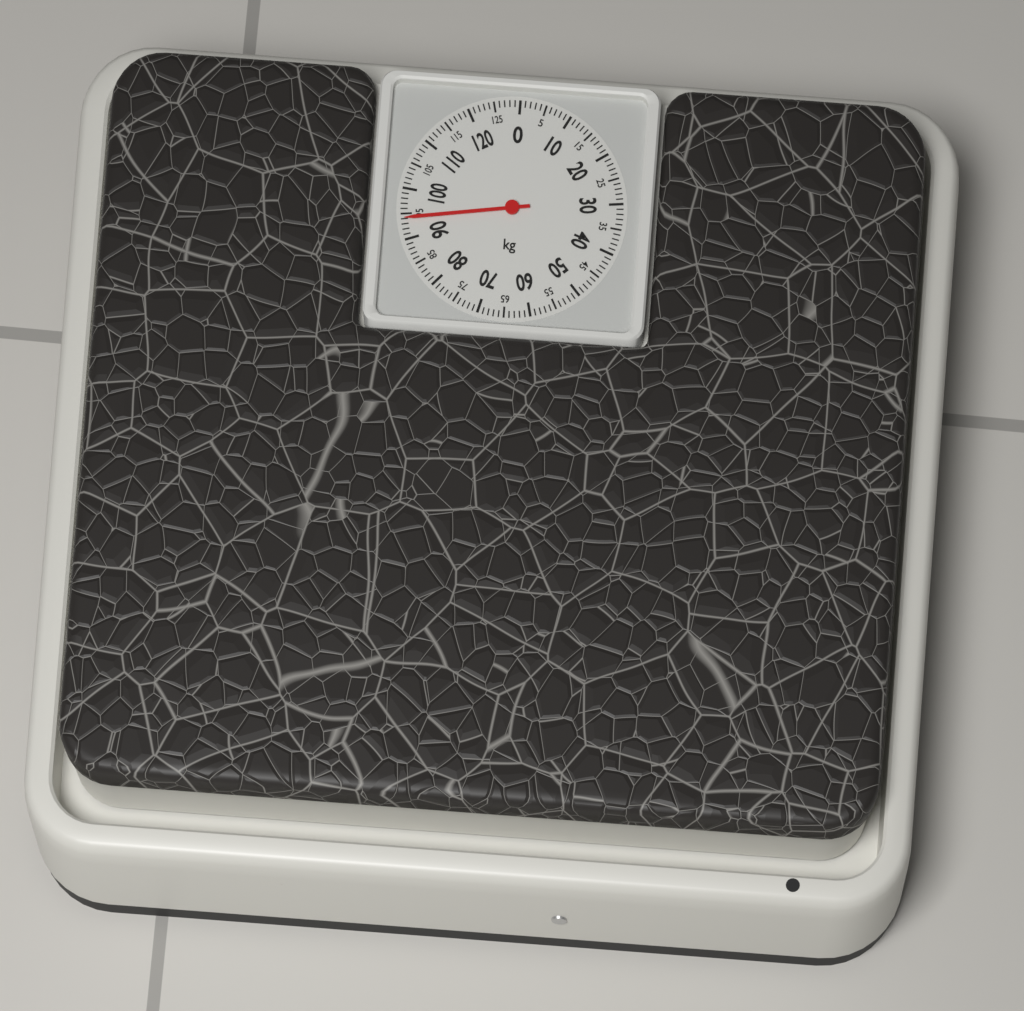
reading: 94 kg
